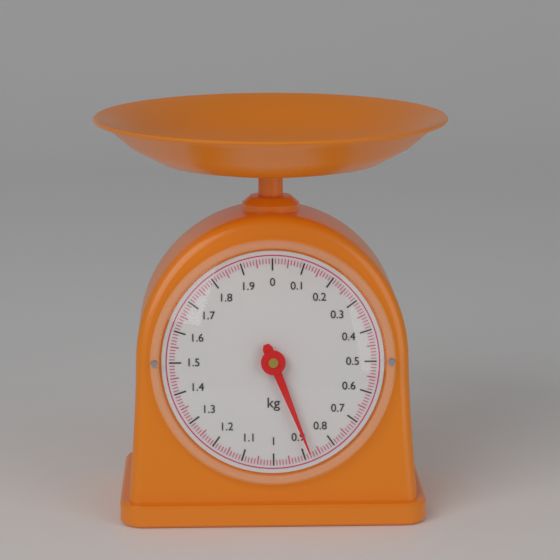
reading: 0.88 kg
